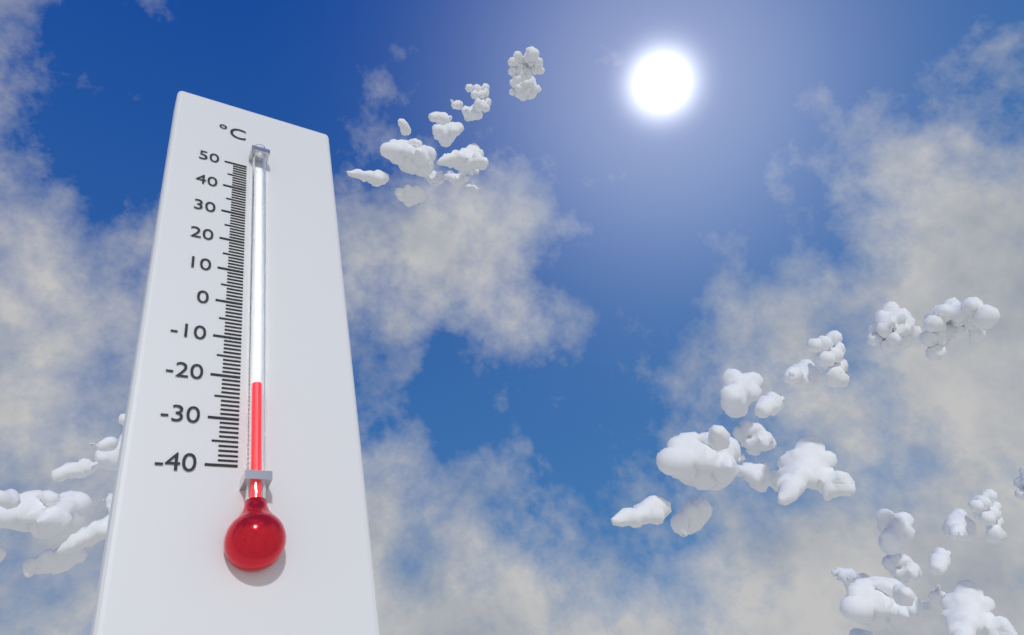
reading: -23 °C
